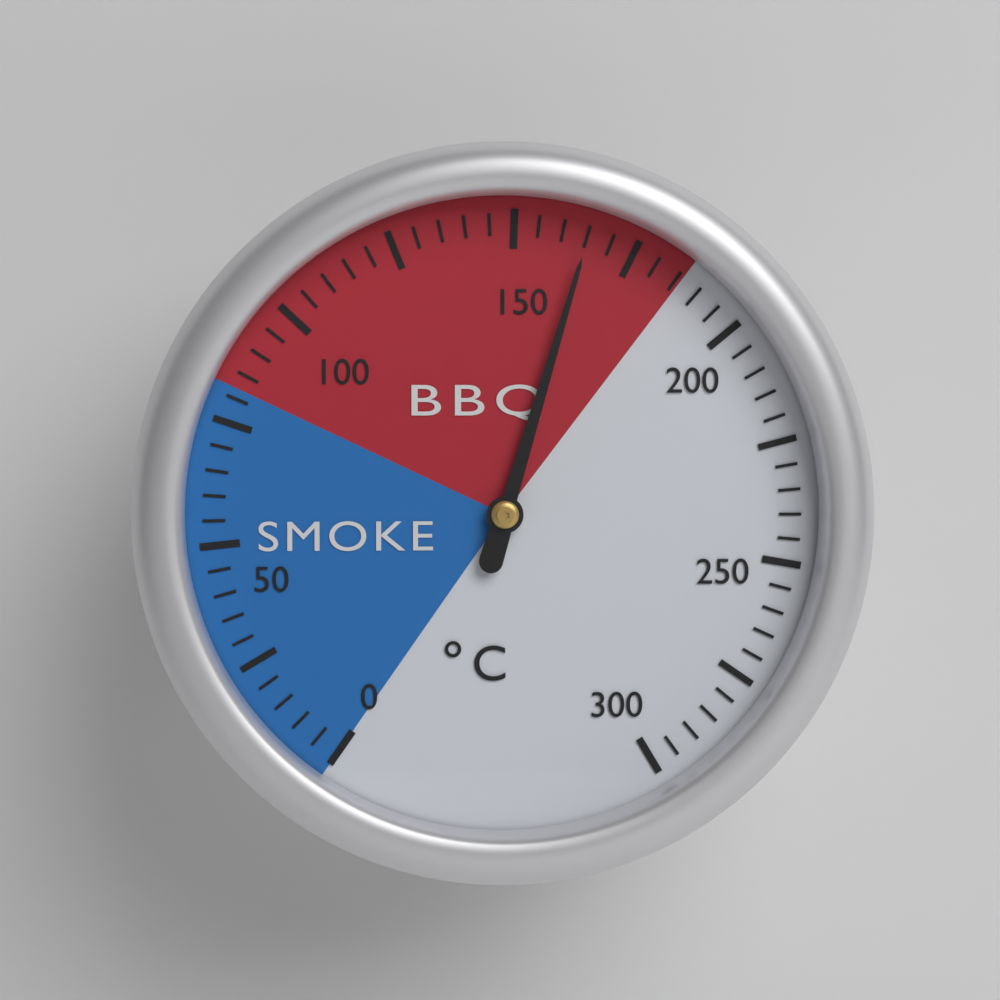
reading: 165 °C
